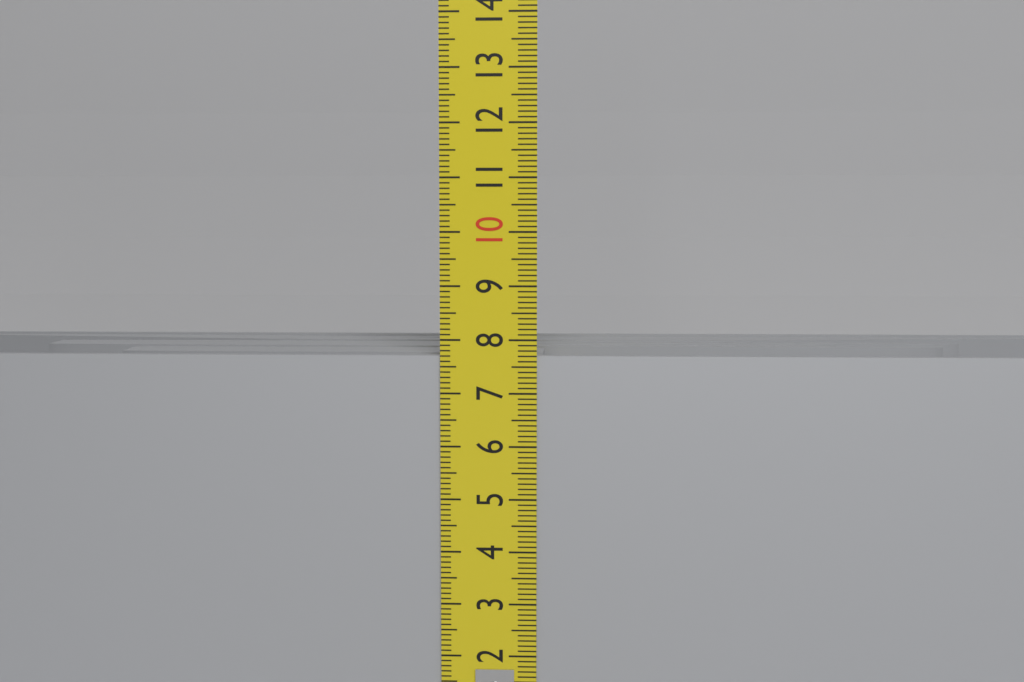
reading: 7.7 cm
